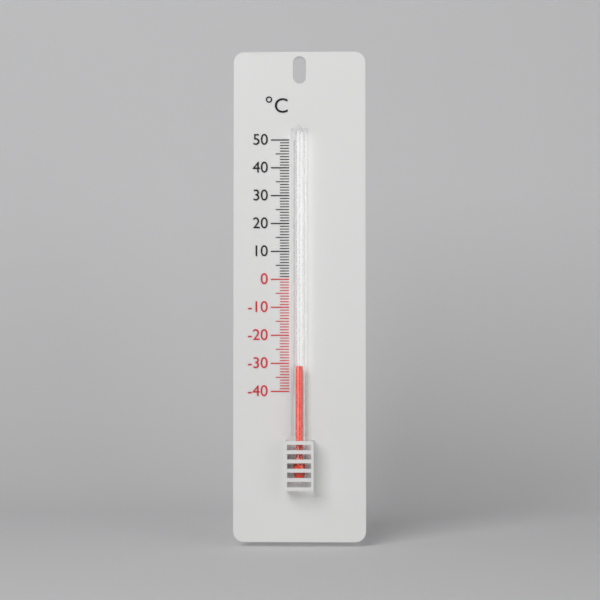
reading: -31 °C
